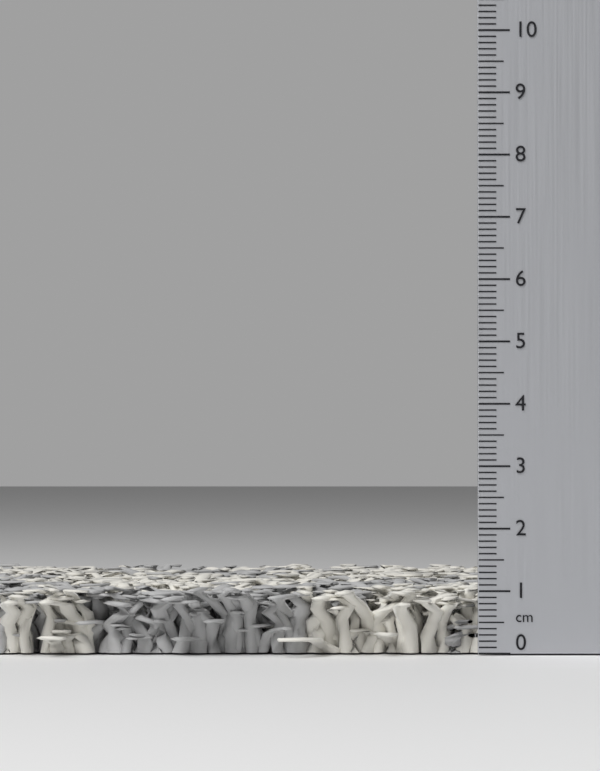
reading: 1.1 cm
